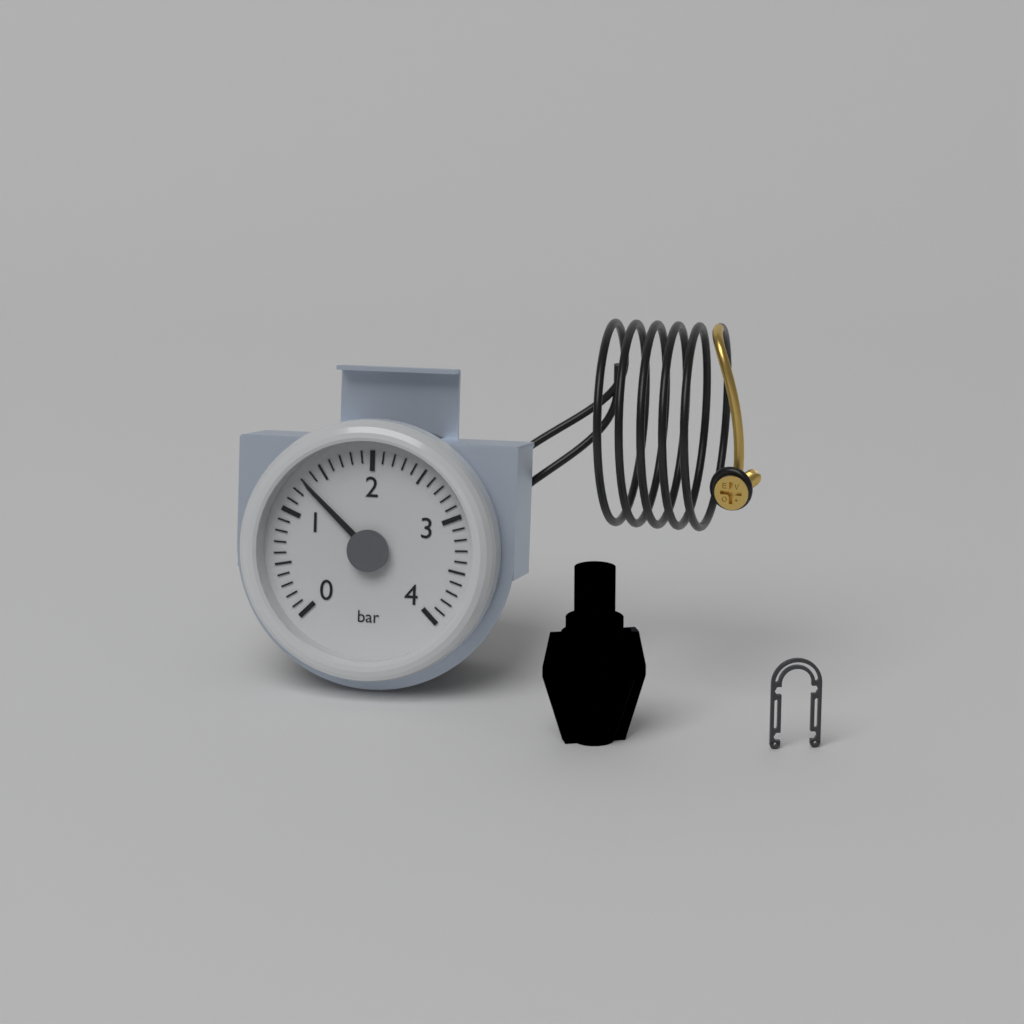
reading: 1.3 bar
